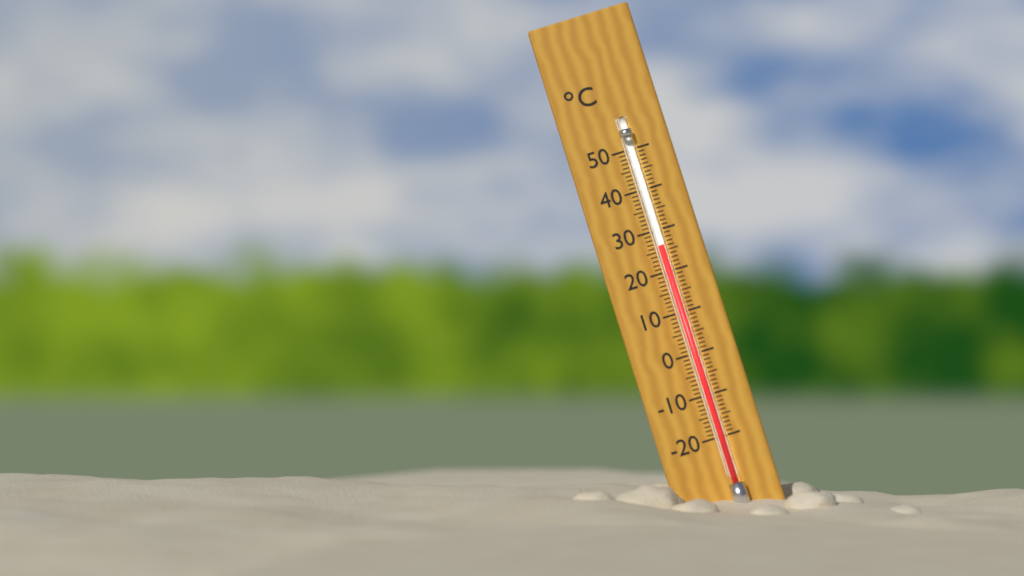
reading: 26 °C
